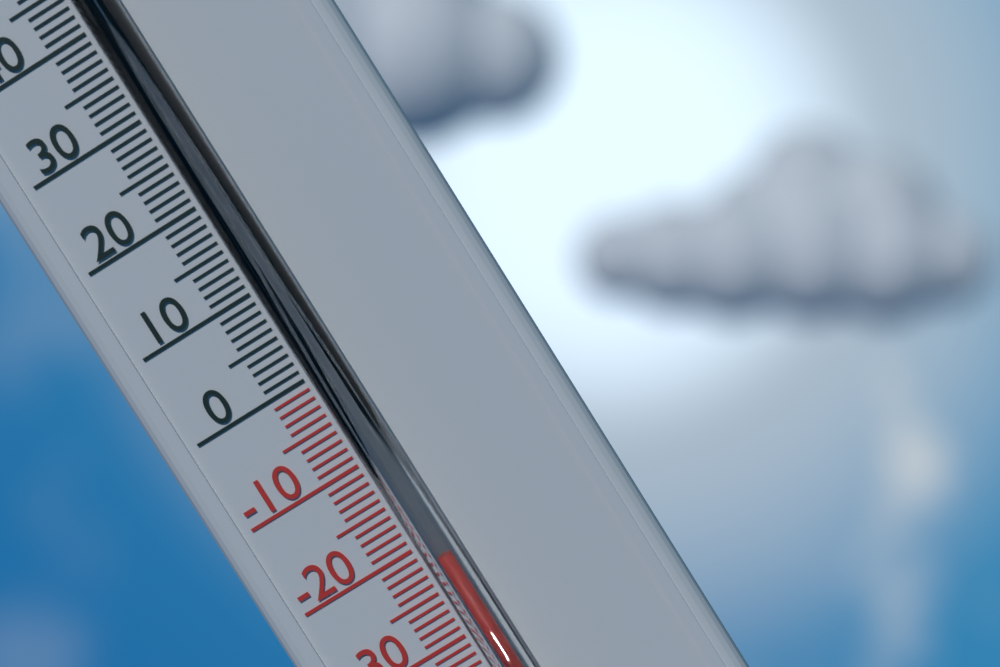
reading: -22 °C
